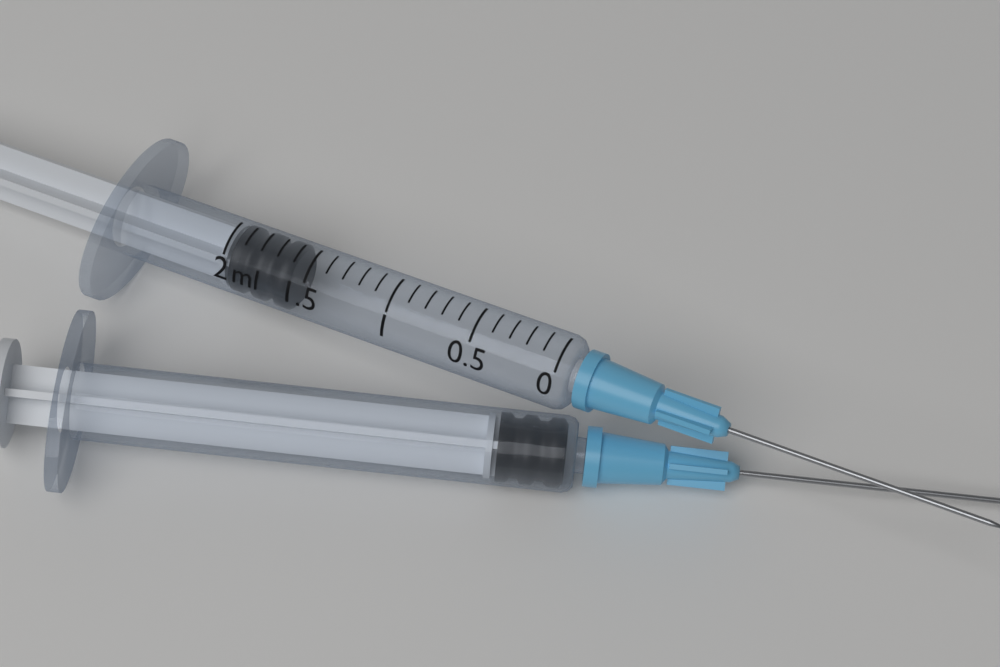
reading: 1.6 ml
